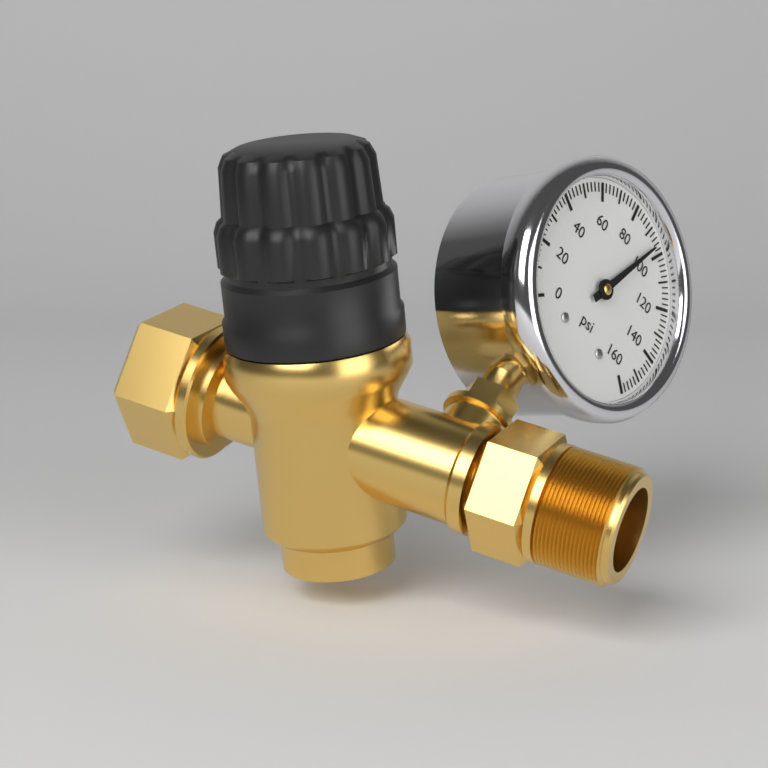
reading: 96 psi
